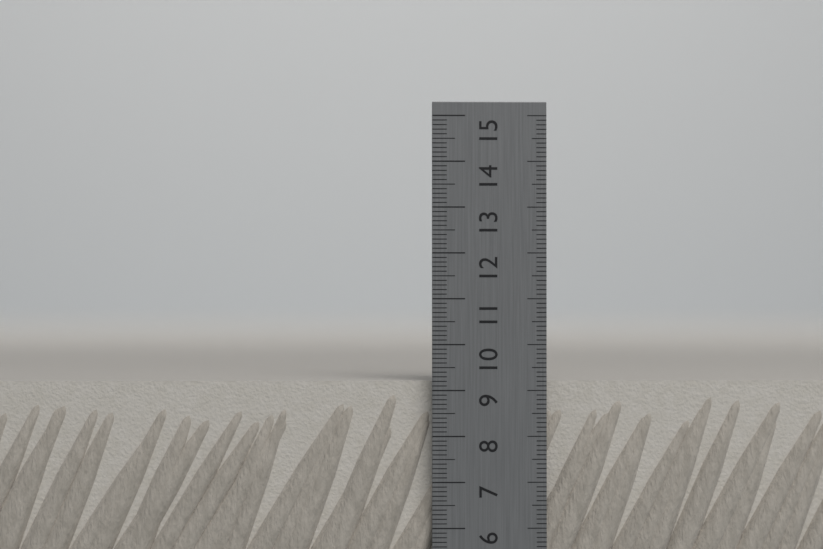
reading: 9.2 cm
